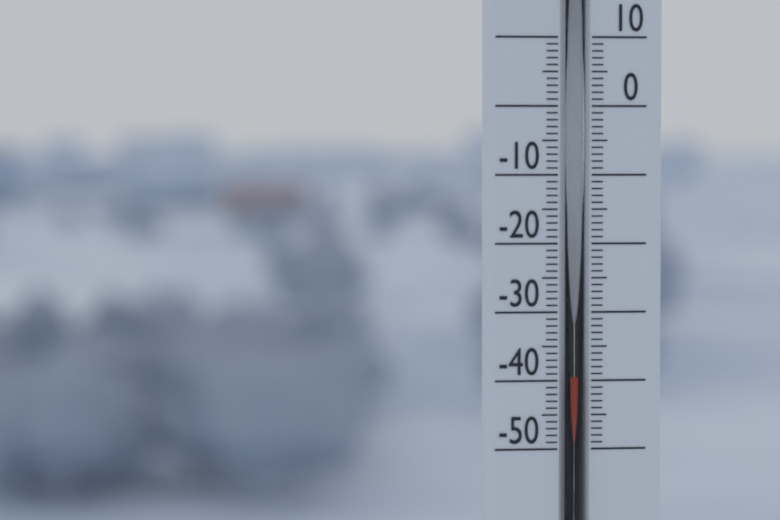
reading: -39 (no unit)
